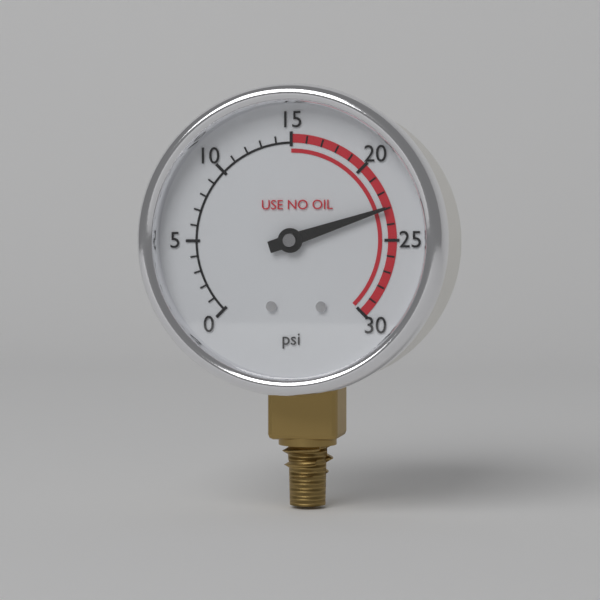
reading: 23 psi
